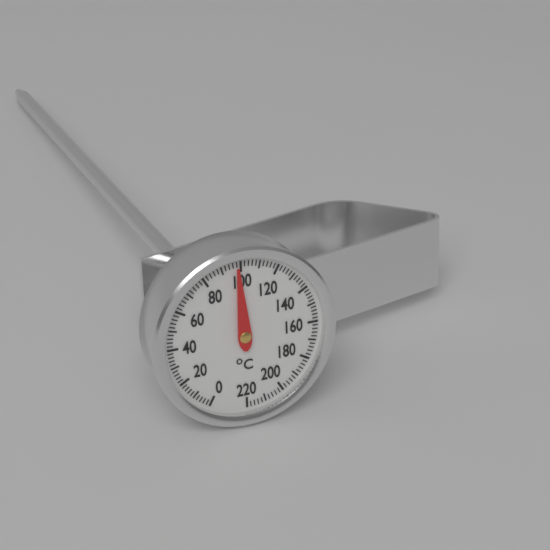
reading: 98 °C
